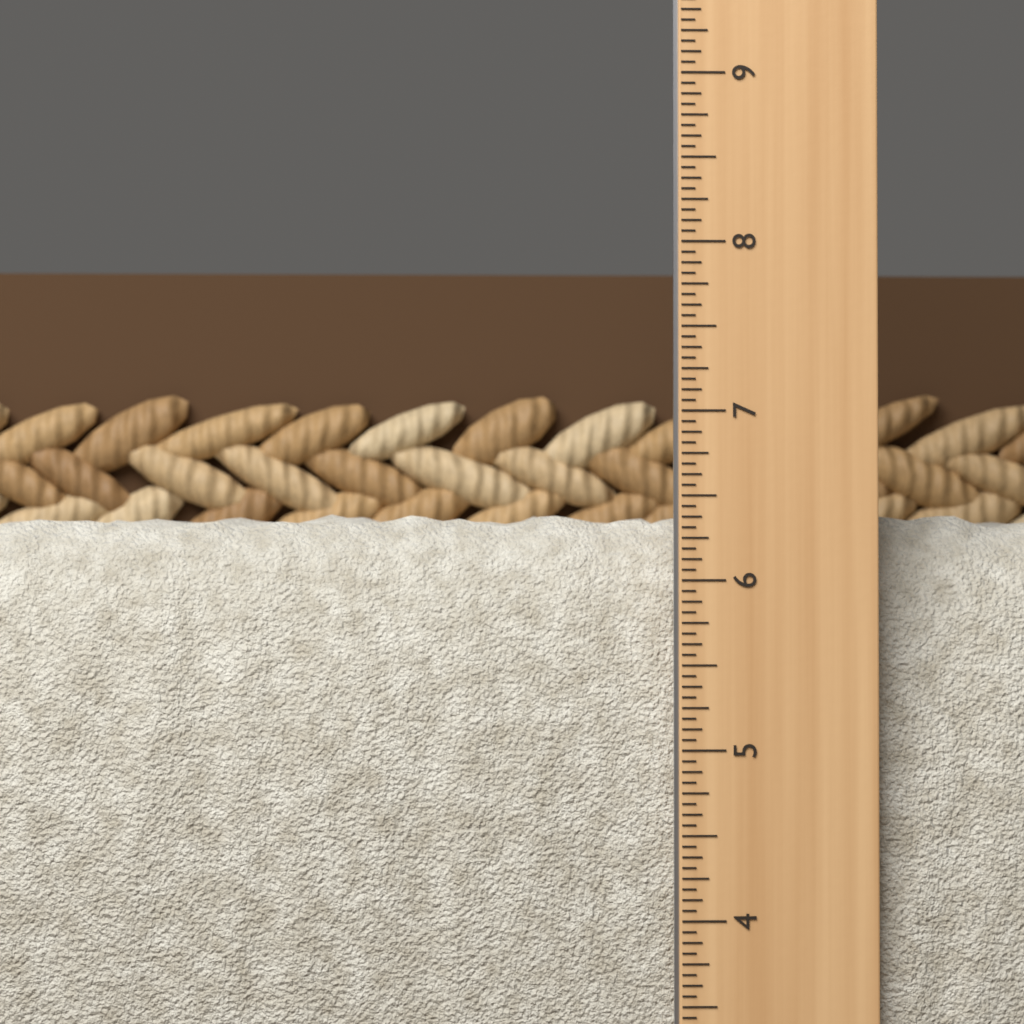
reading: 6.4375 in
